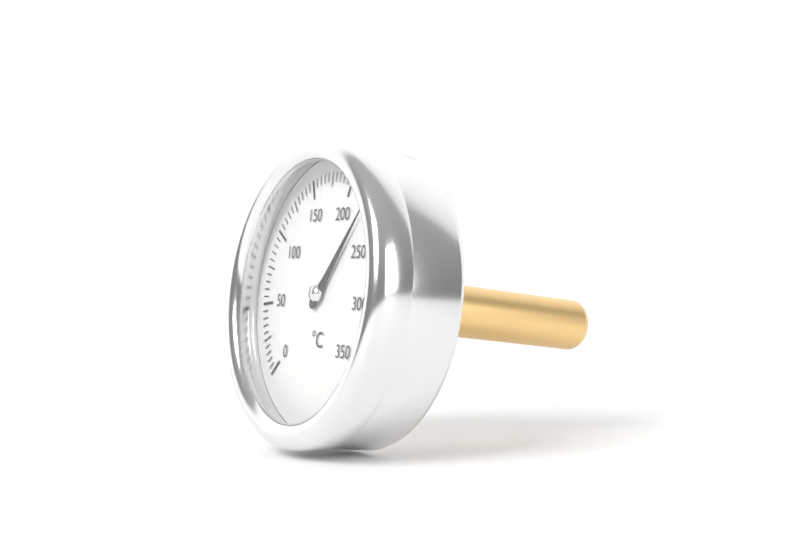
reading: 225 °C
